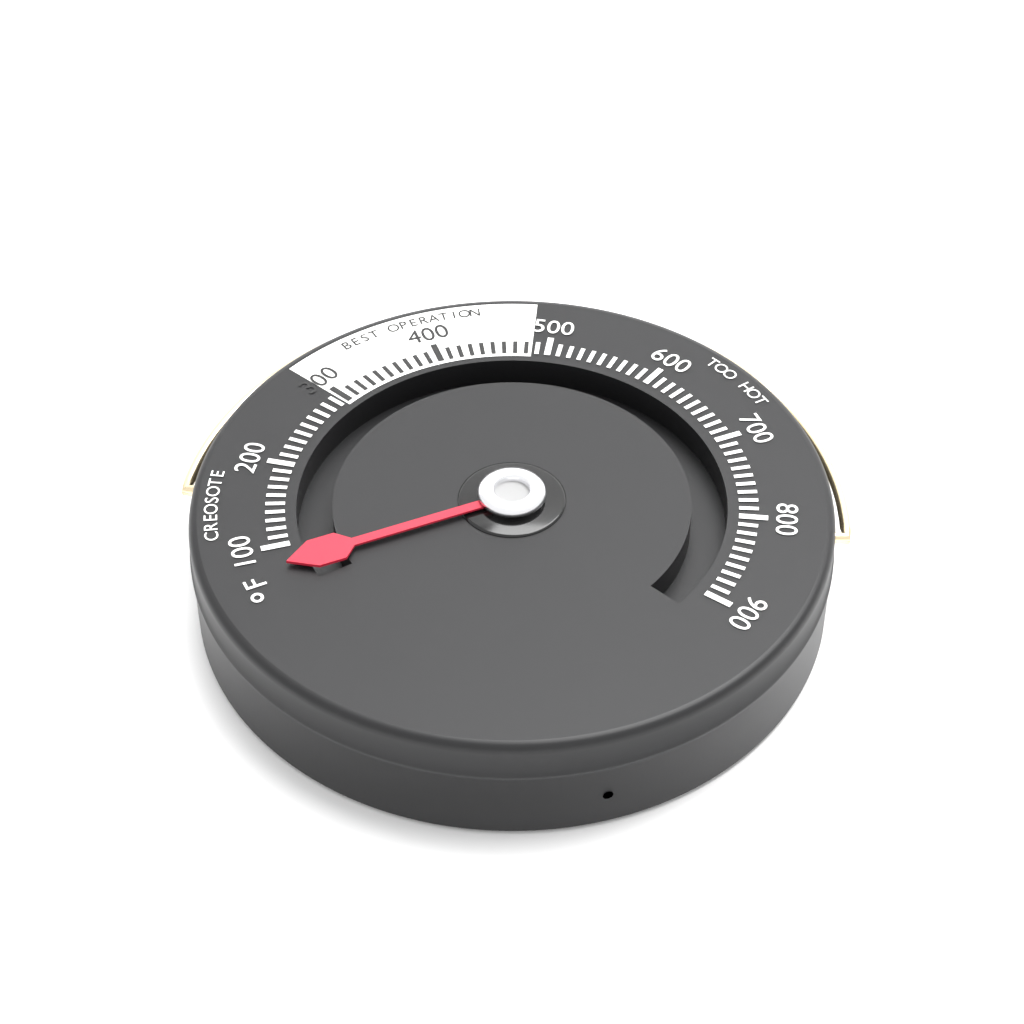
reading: 75 °F
